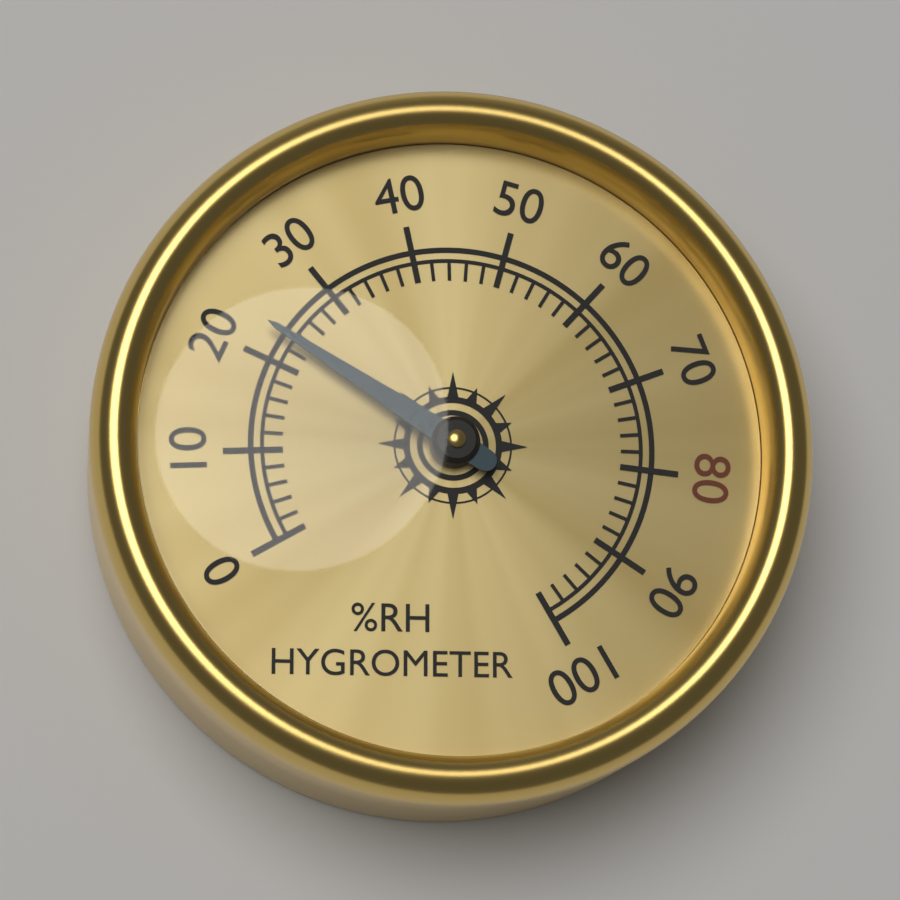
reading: 23 %RH
